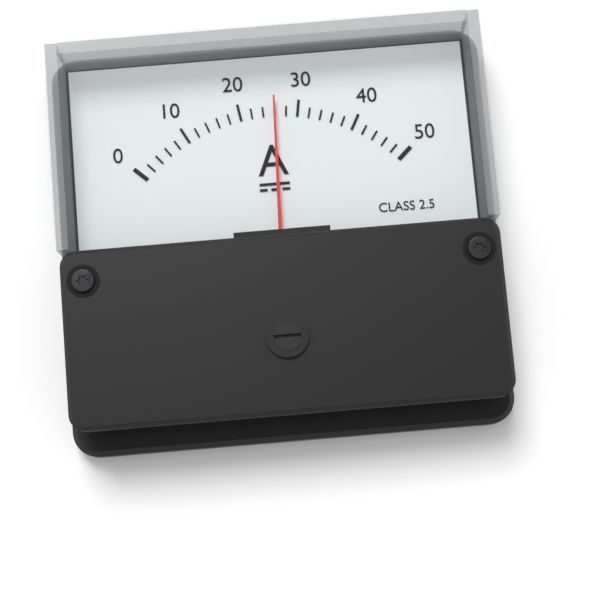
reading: 26 A
